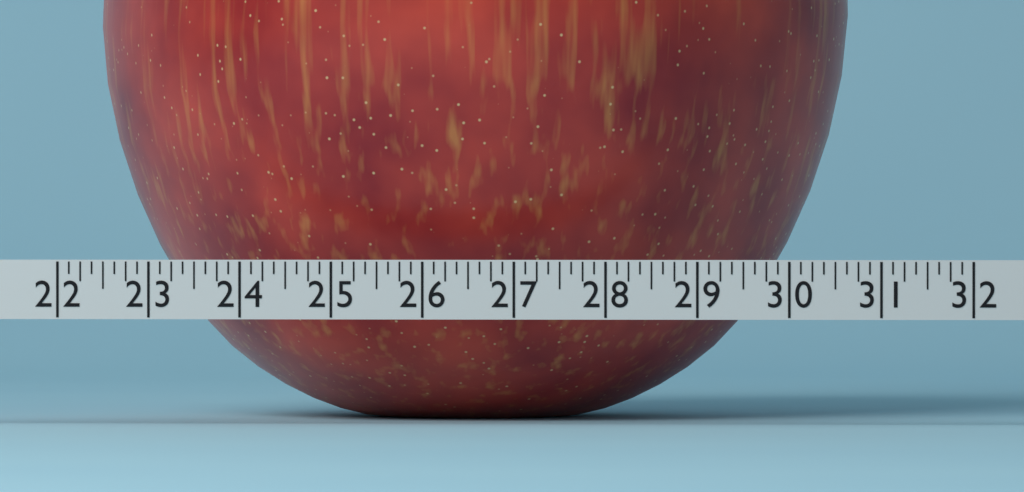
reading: 30.500 (no unit)
